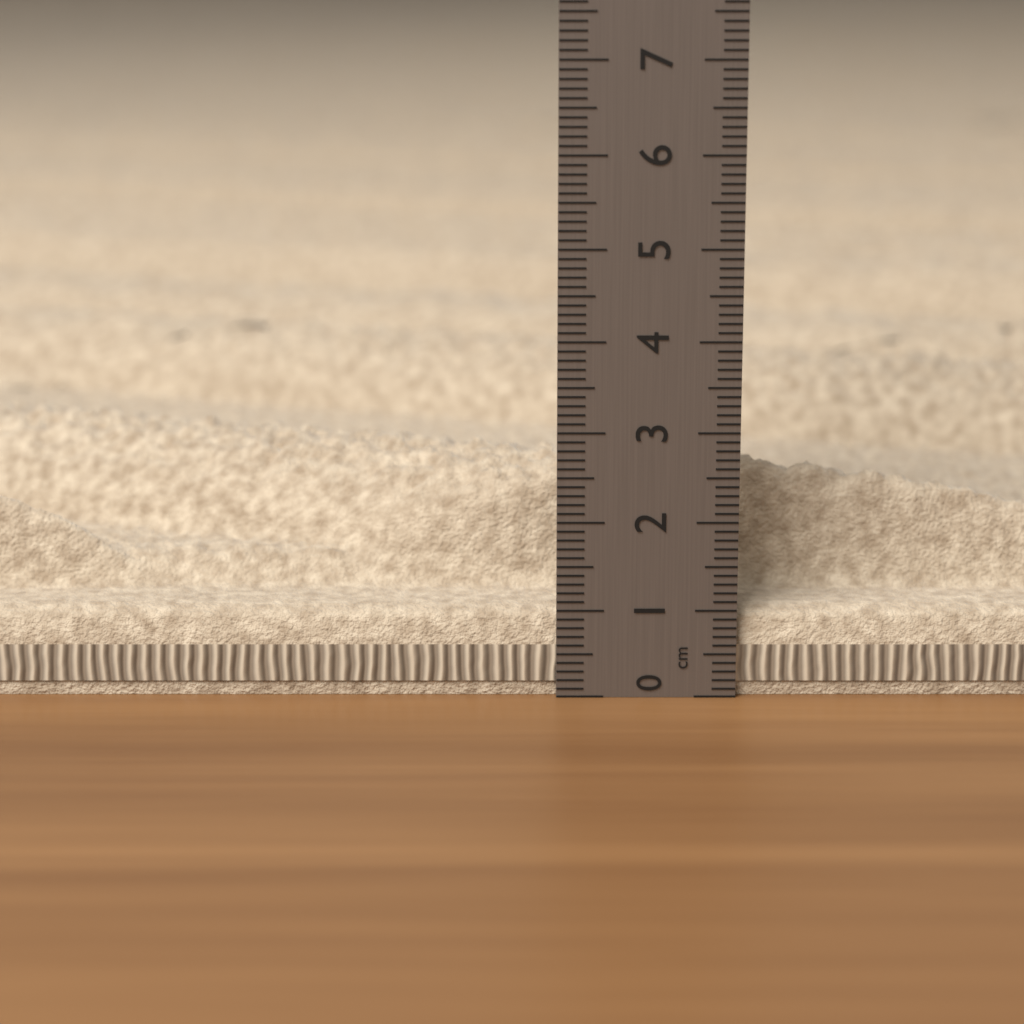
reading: 2.5 cm
